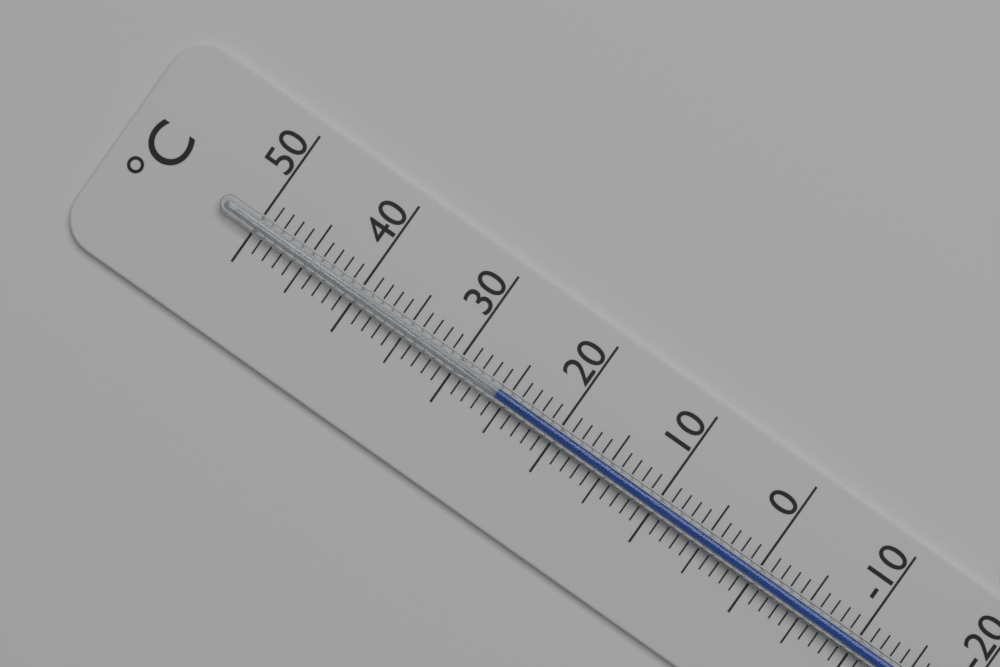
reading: 26 °C
